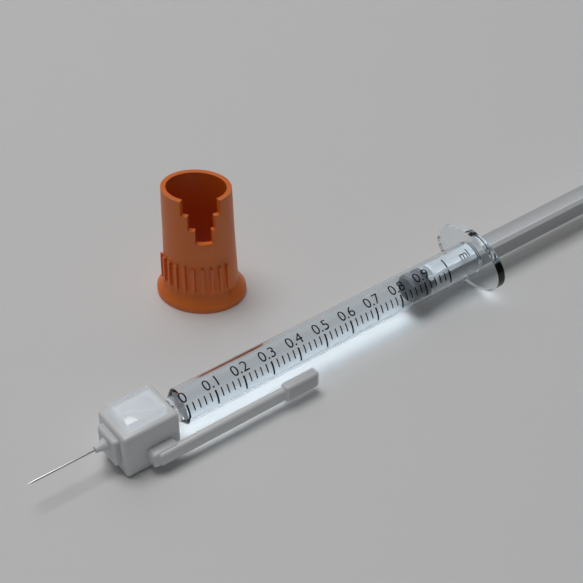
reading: 0.86 ml
